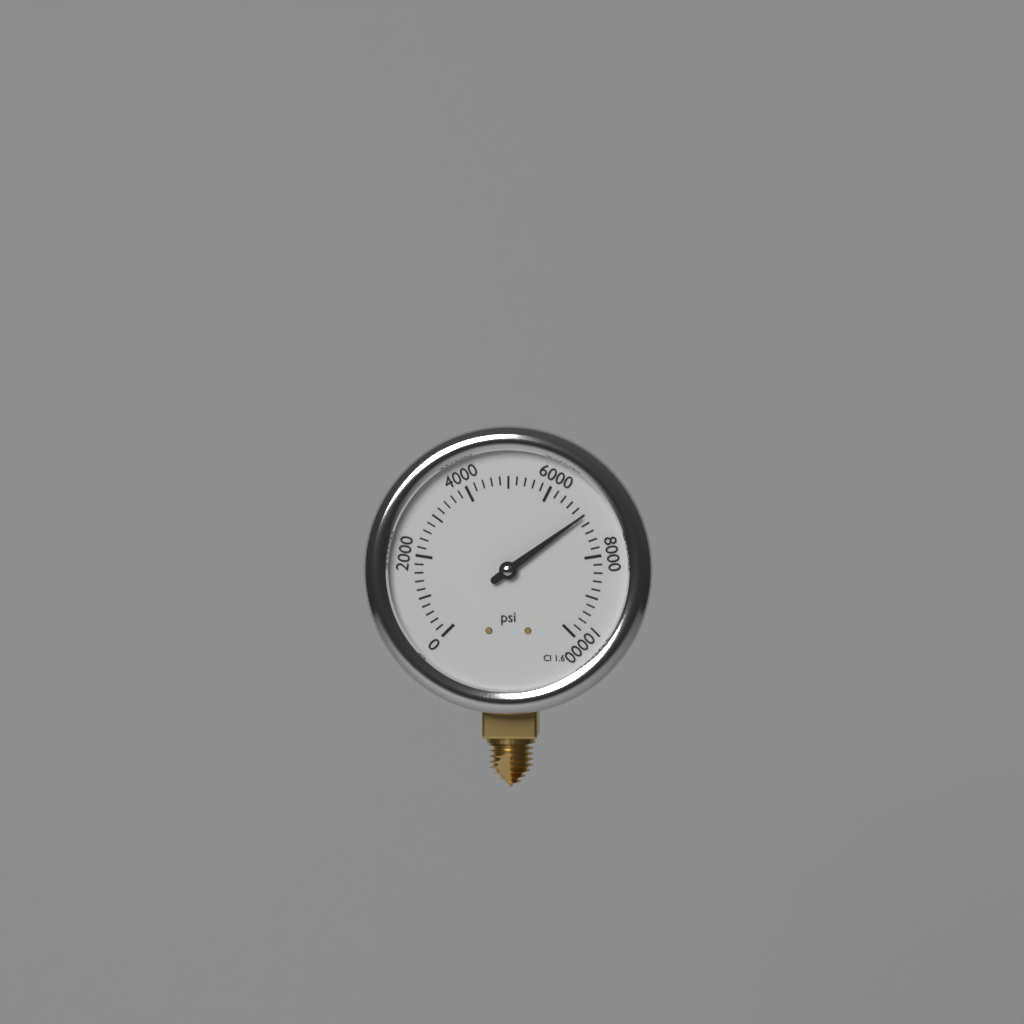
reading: 7000 psi
